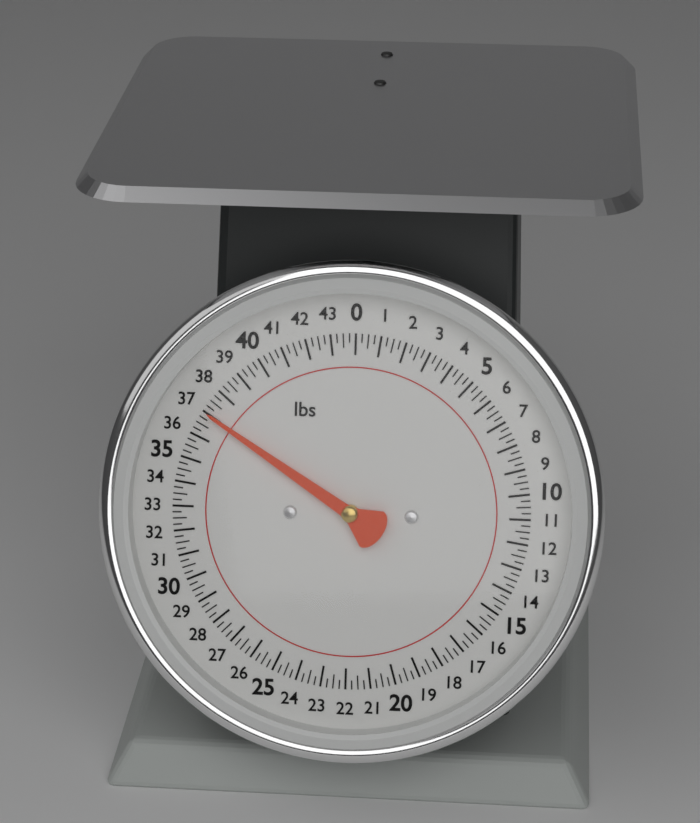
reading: 37.00 lbs
